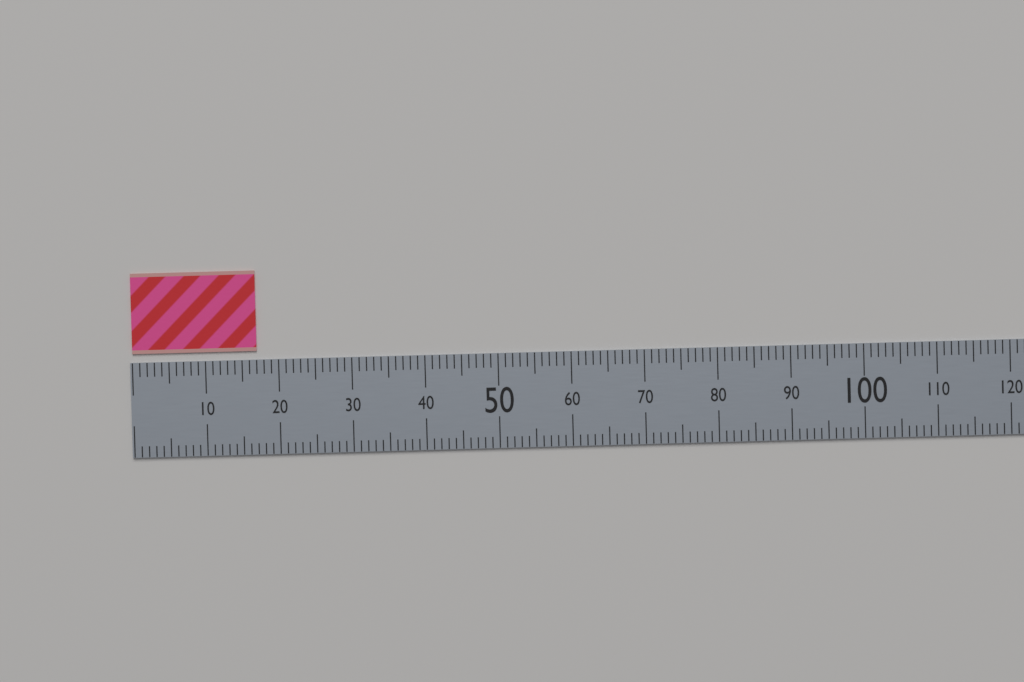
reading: 17 (no unit)
